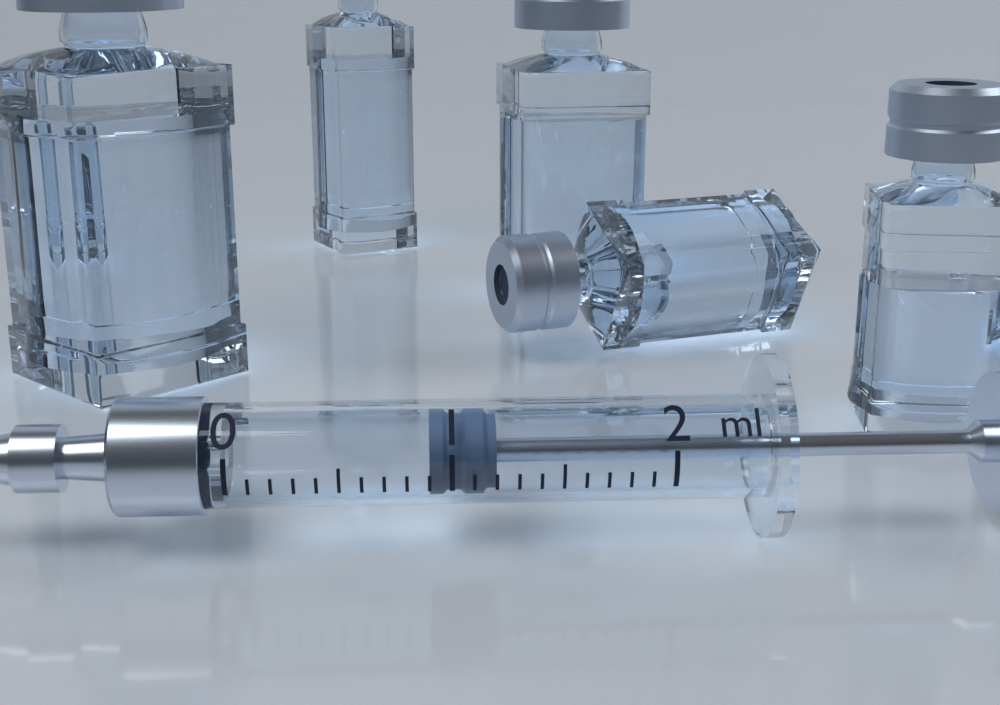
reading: 0.9 ml
